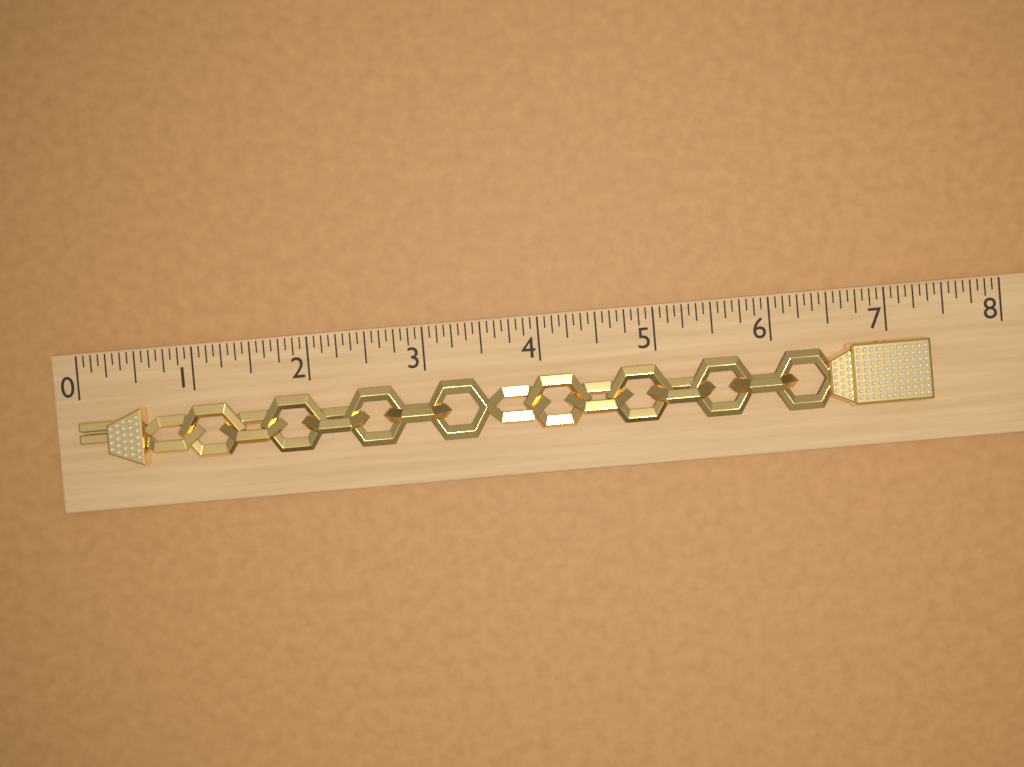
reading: 7.3125 (no unit)
